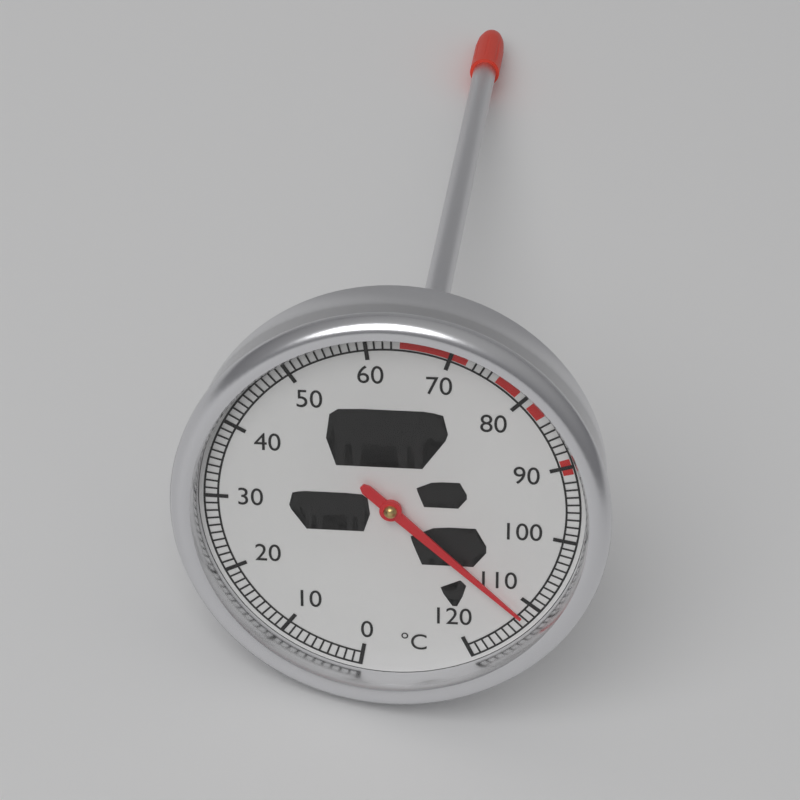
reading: 112 °C
